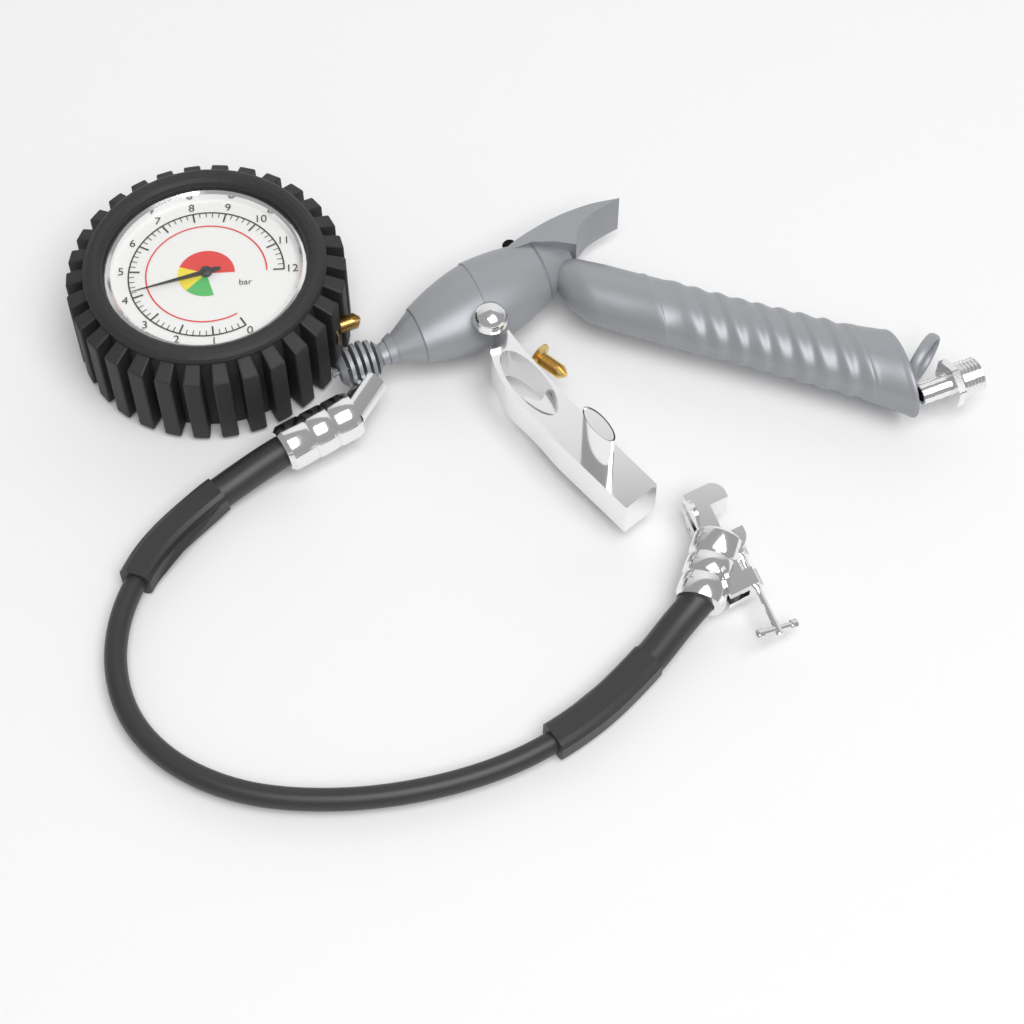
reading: 4.2 bar
